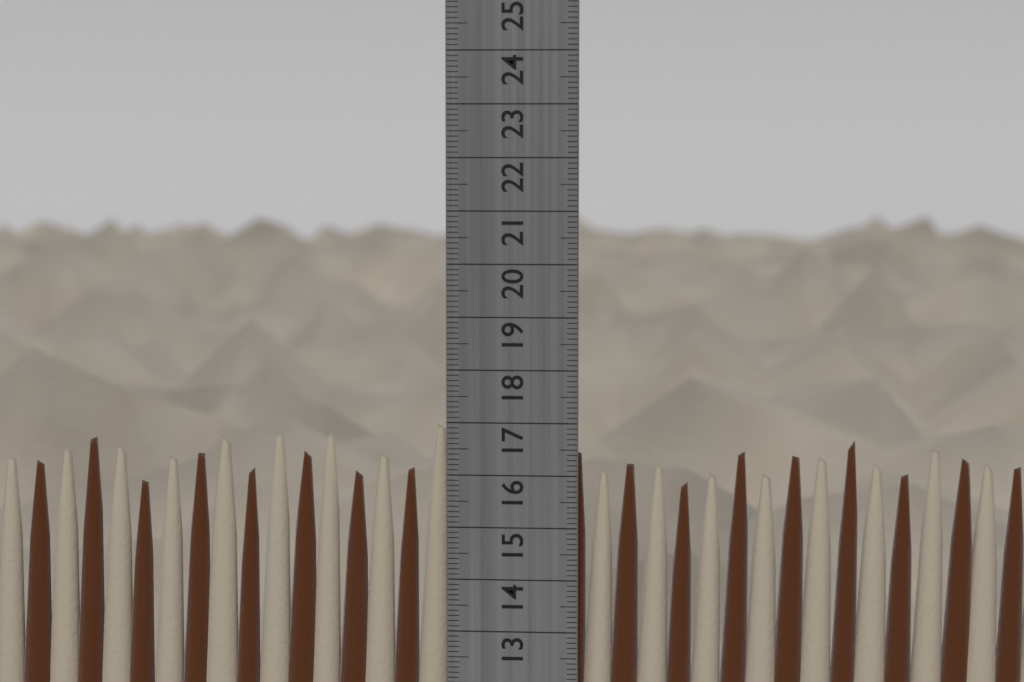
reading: 17.0 cm
